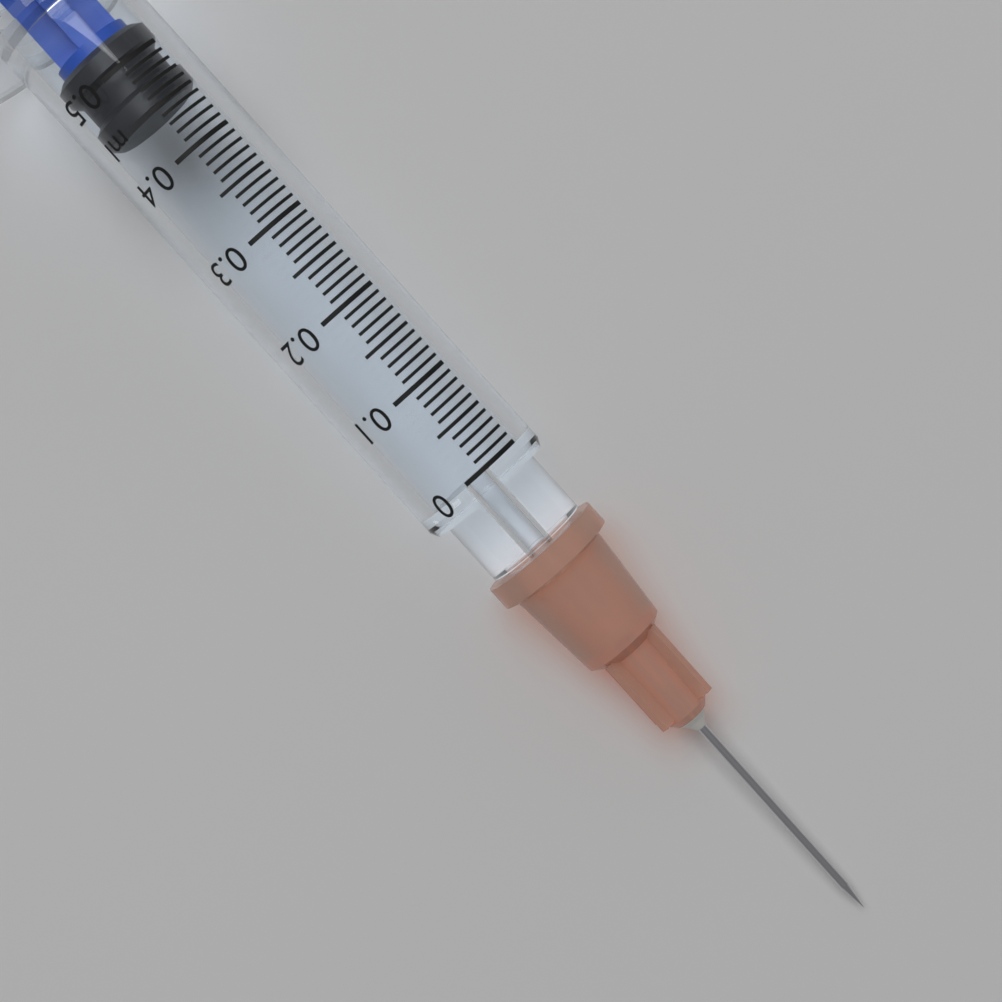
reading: 0.45 ml
